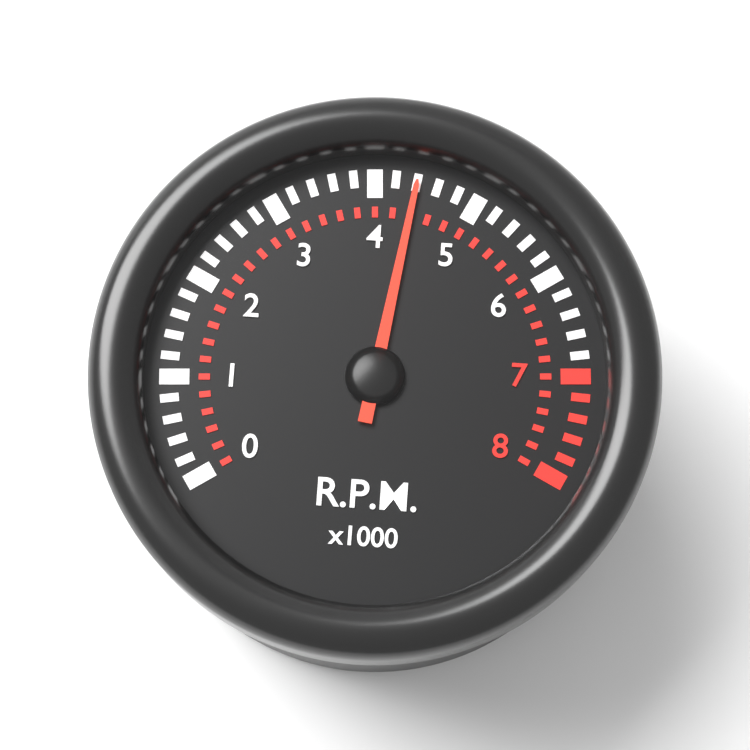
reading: 4.4 x1000 RPM
